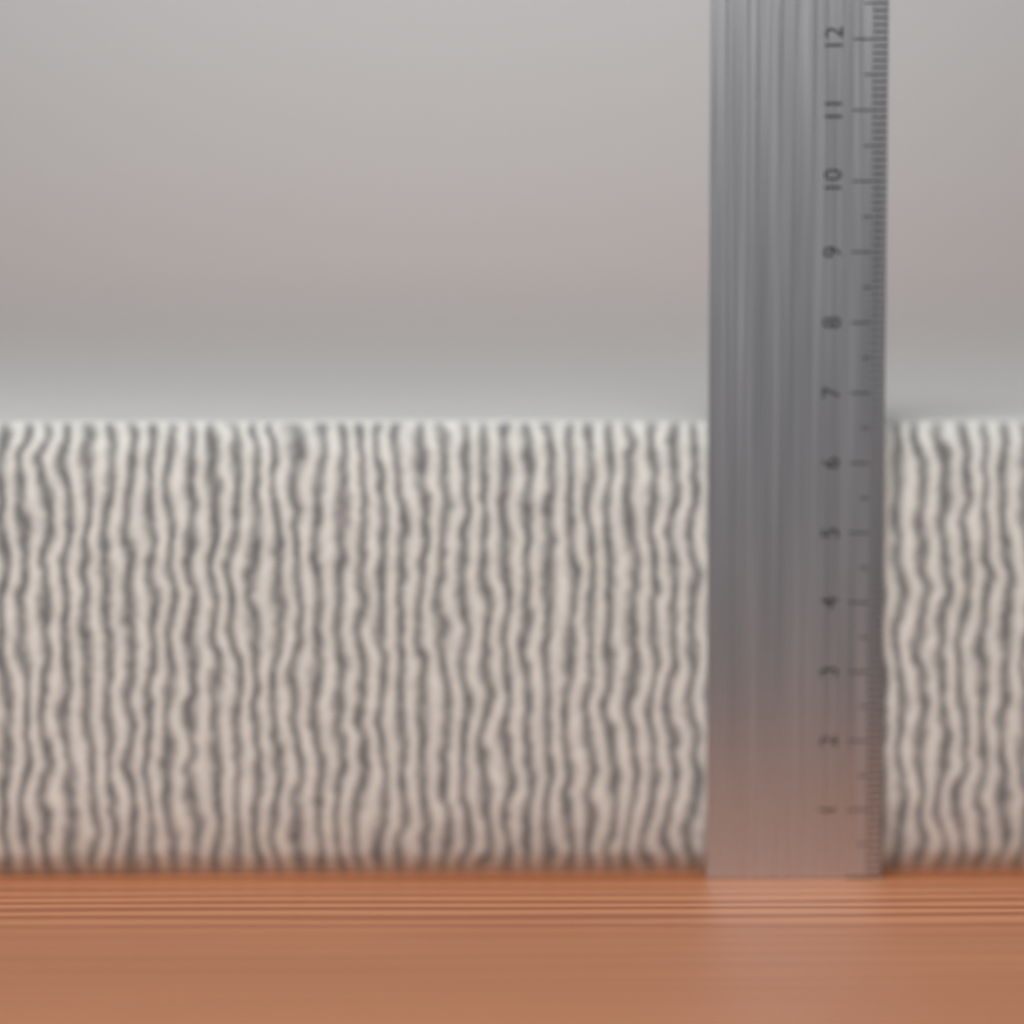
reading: 6.6 cm
